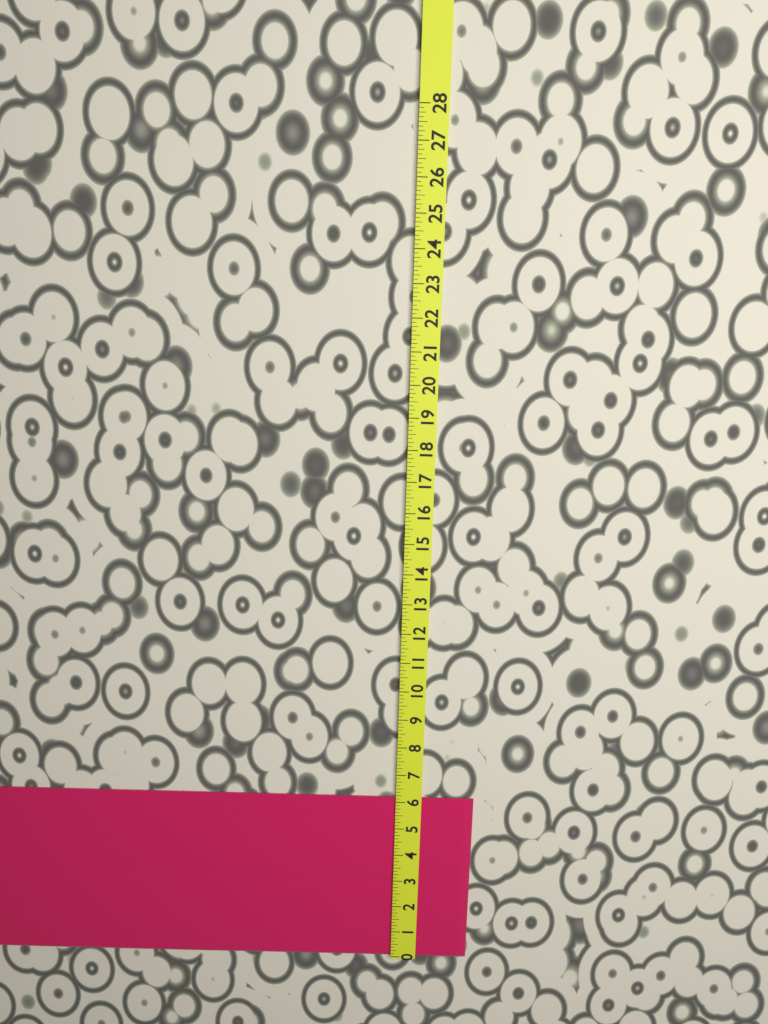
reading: 6.125 (no unit)
